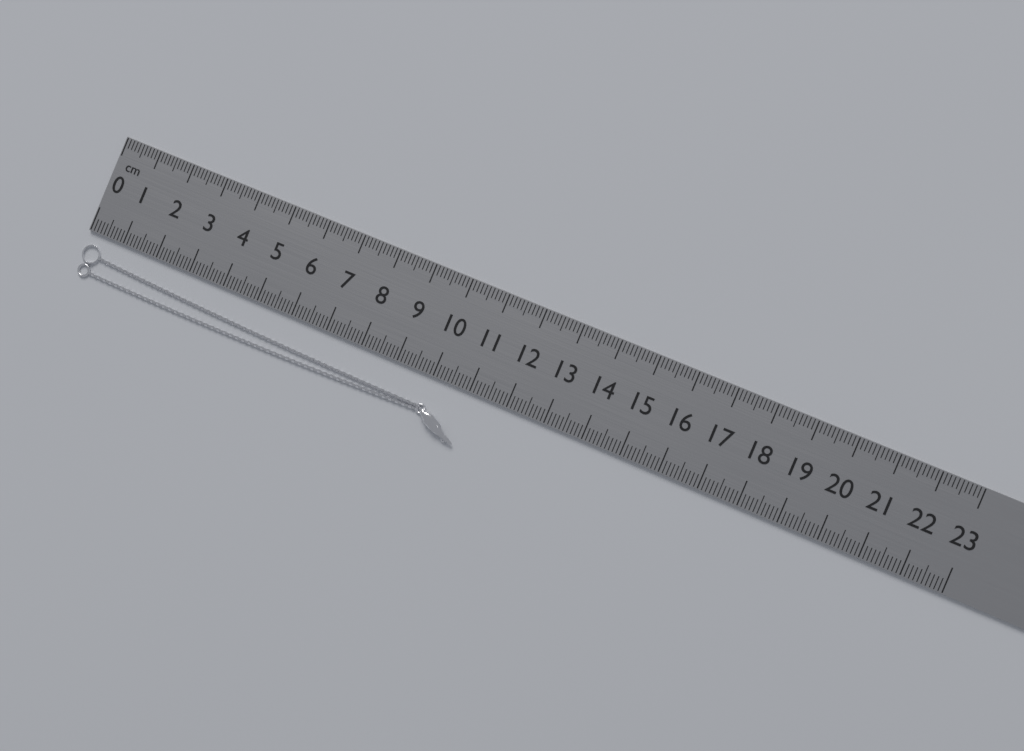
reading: 11.1 cm
